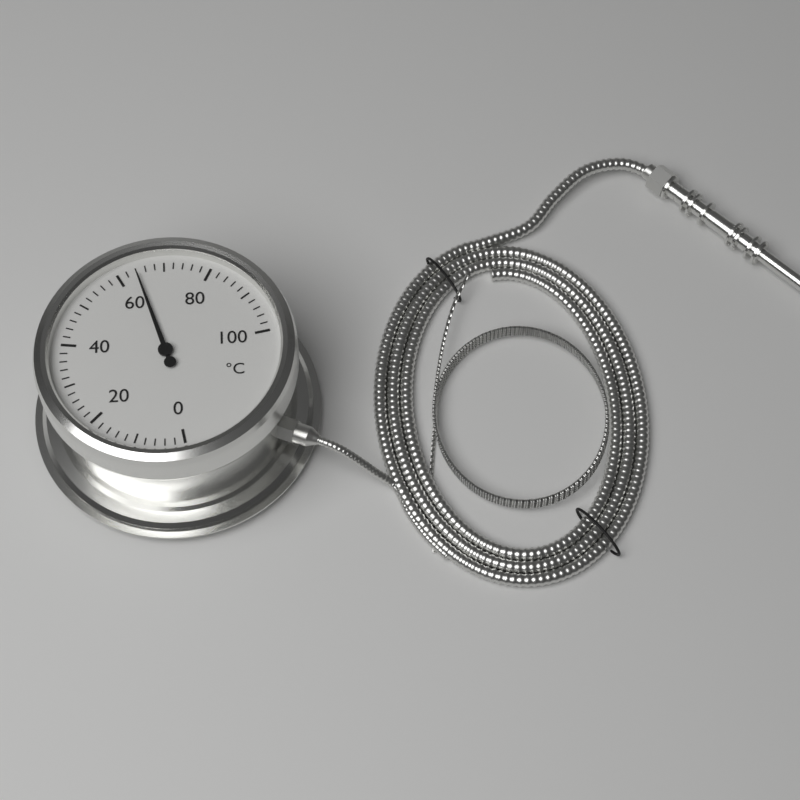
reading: 64 °C
